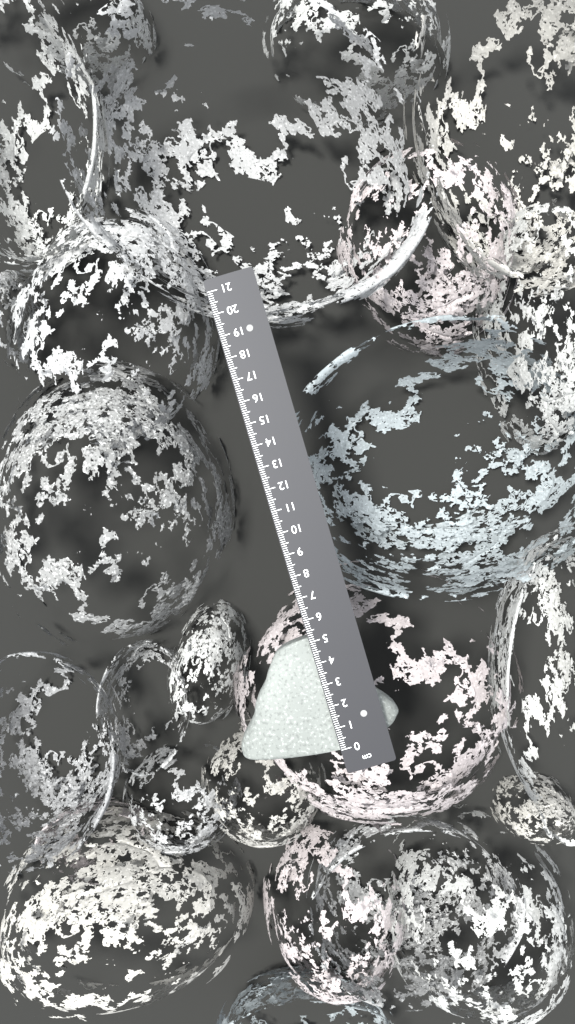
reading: 5.2 cm
